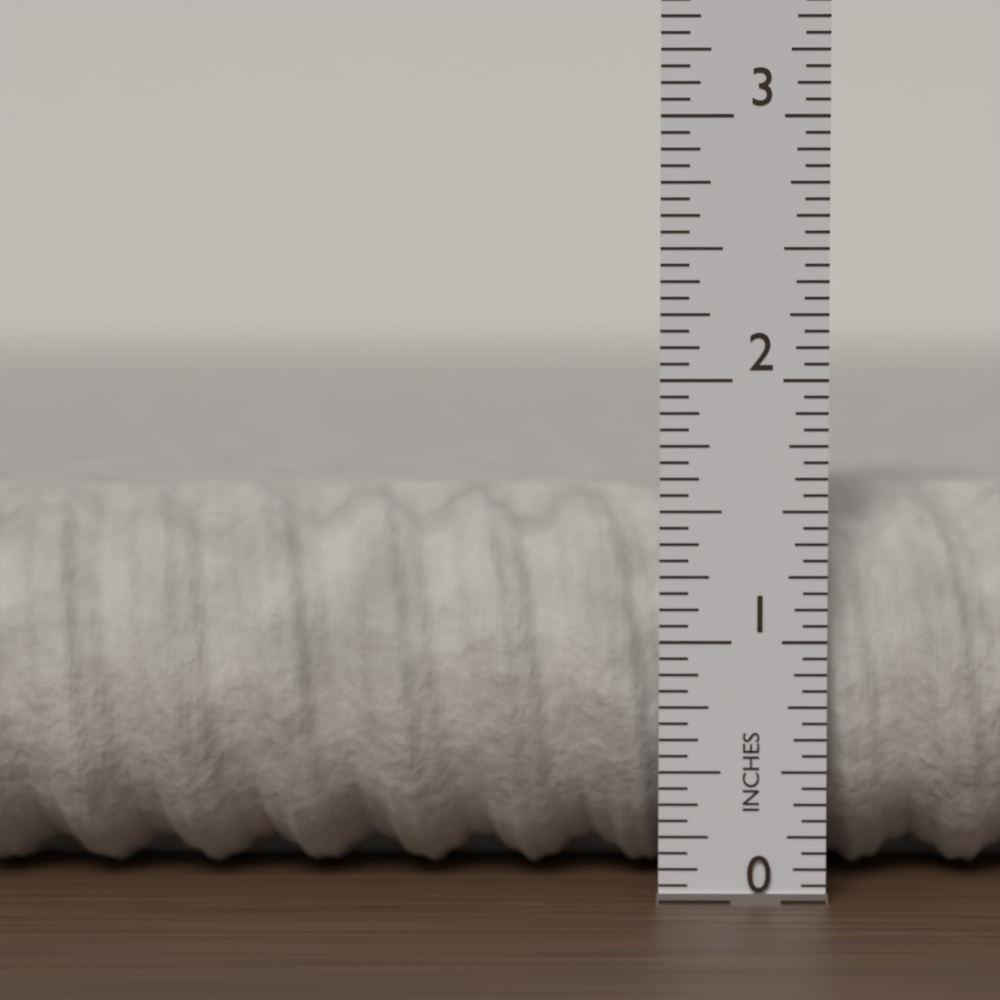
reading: 1.5625 in
